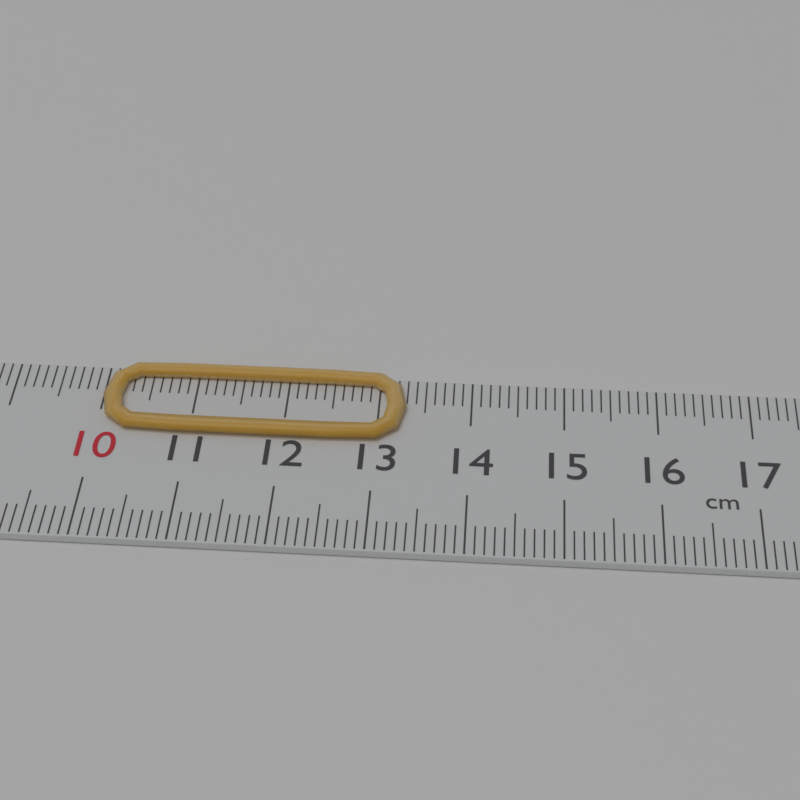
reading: 13.3 cm
